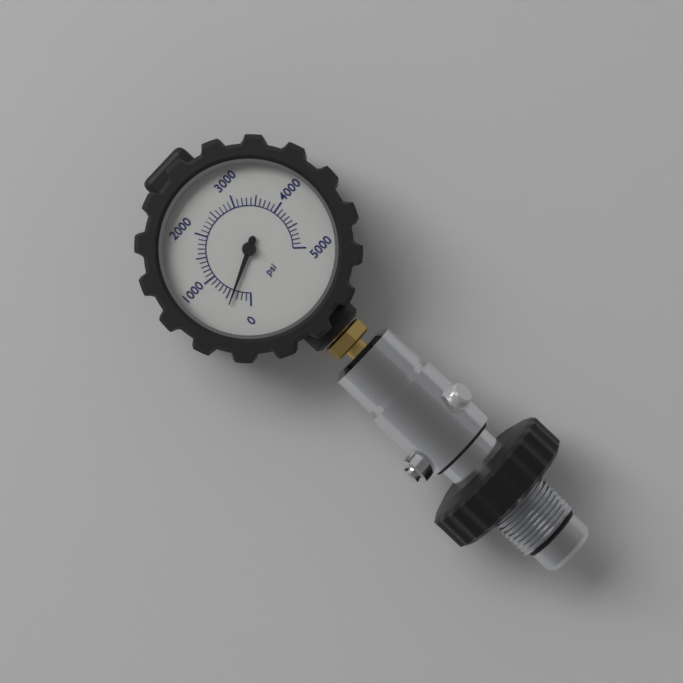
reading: 400 psi
